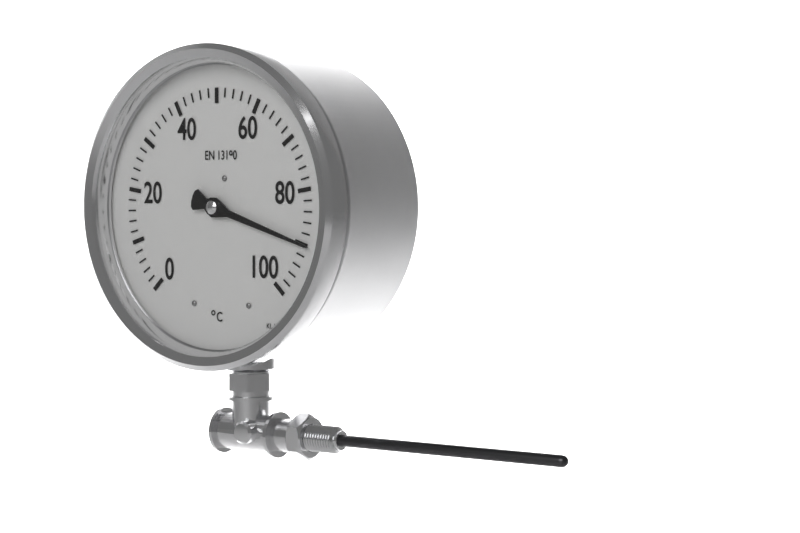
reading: 90 °C
